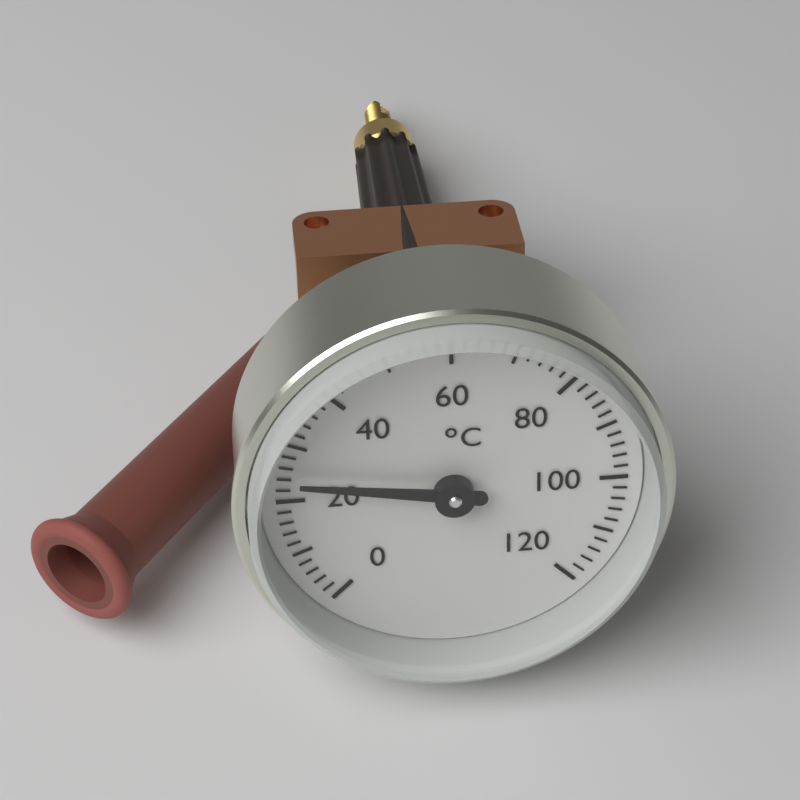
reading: 24 °C
